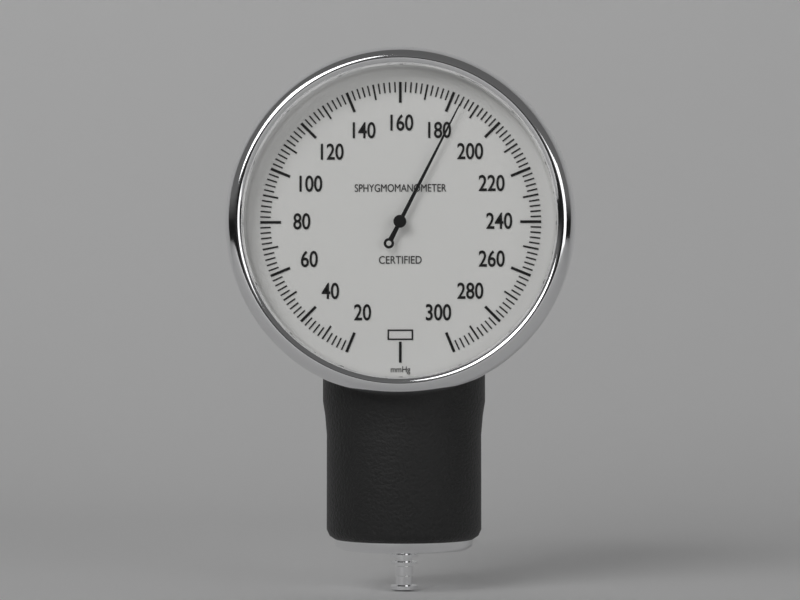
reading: 184 mmHg
